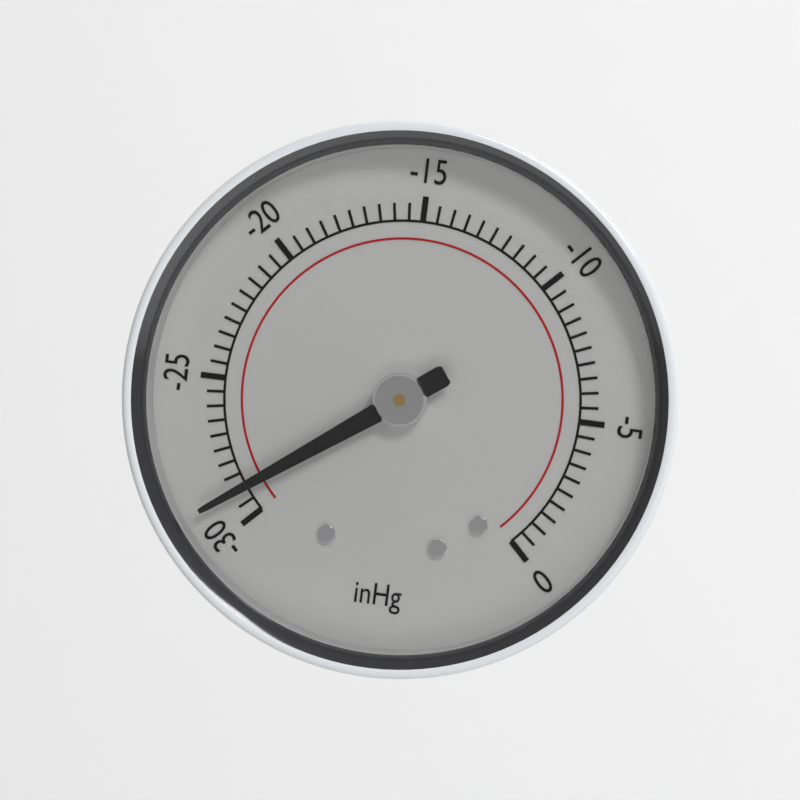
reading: -29.0 inHg
